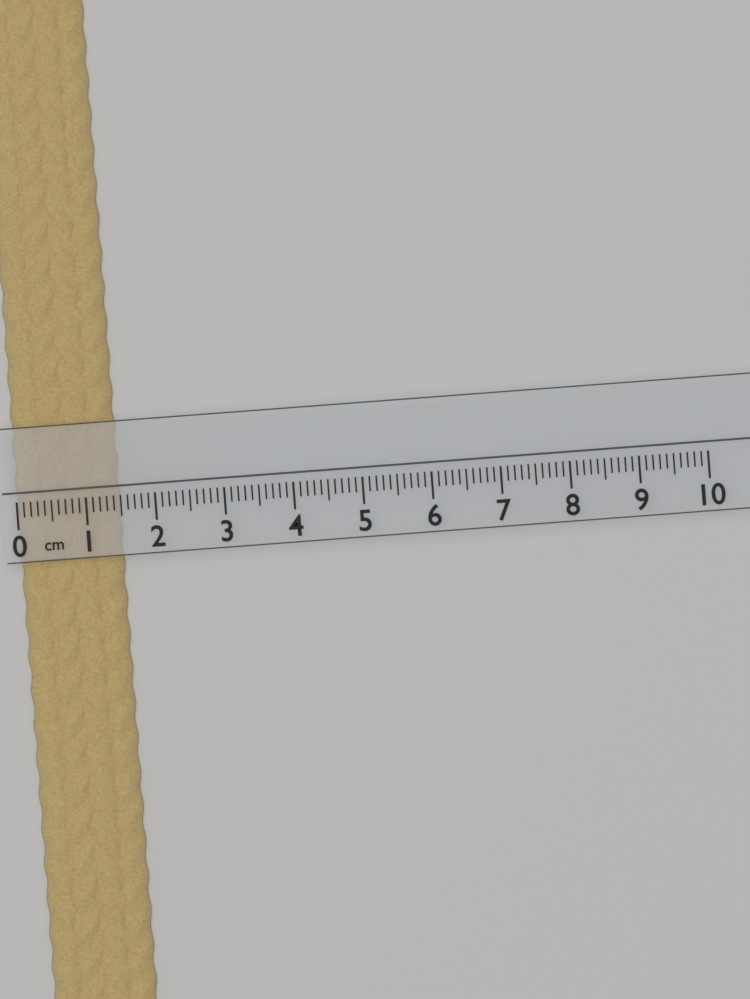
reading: 1.5 cm
